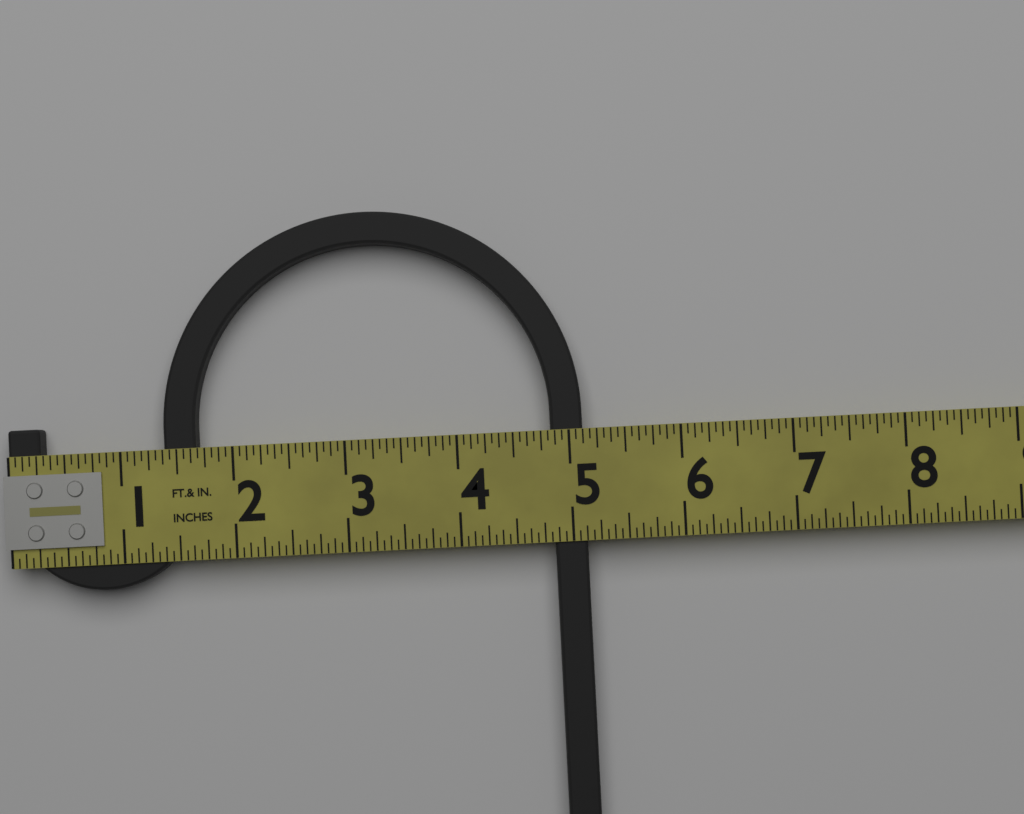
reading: 5.1250 in
